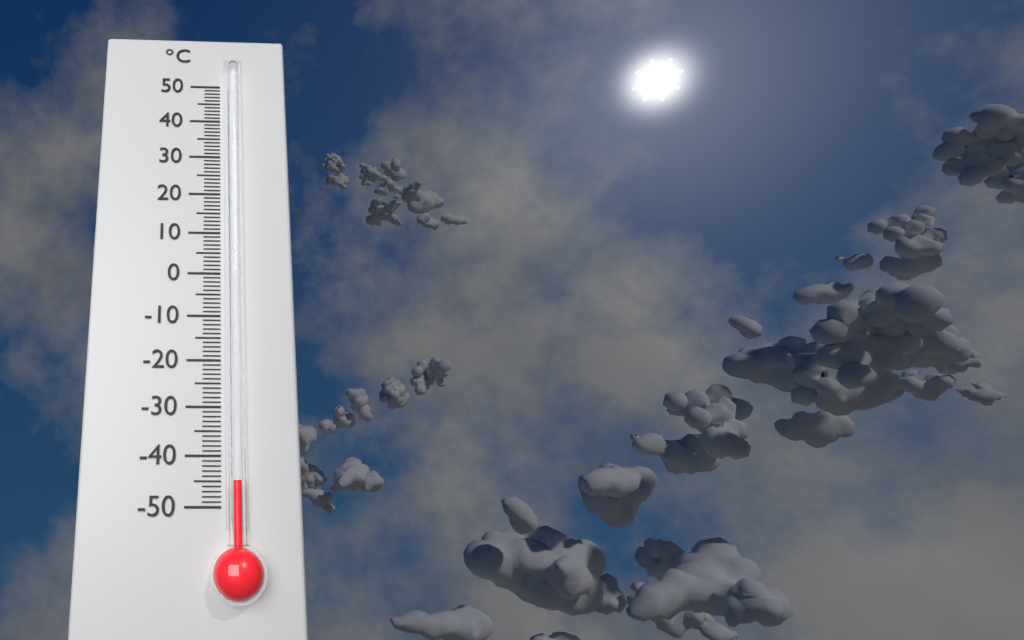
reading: -45 °C
